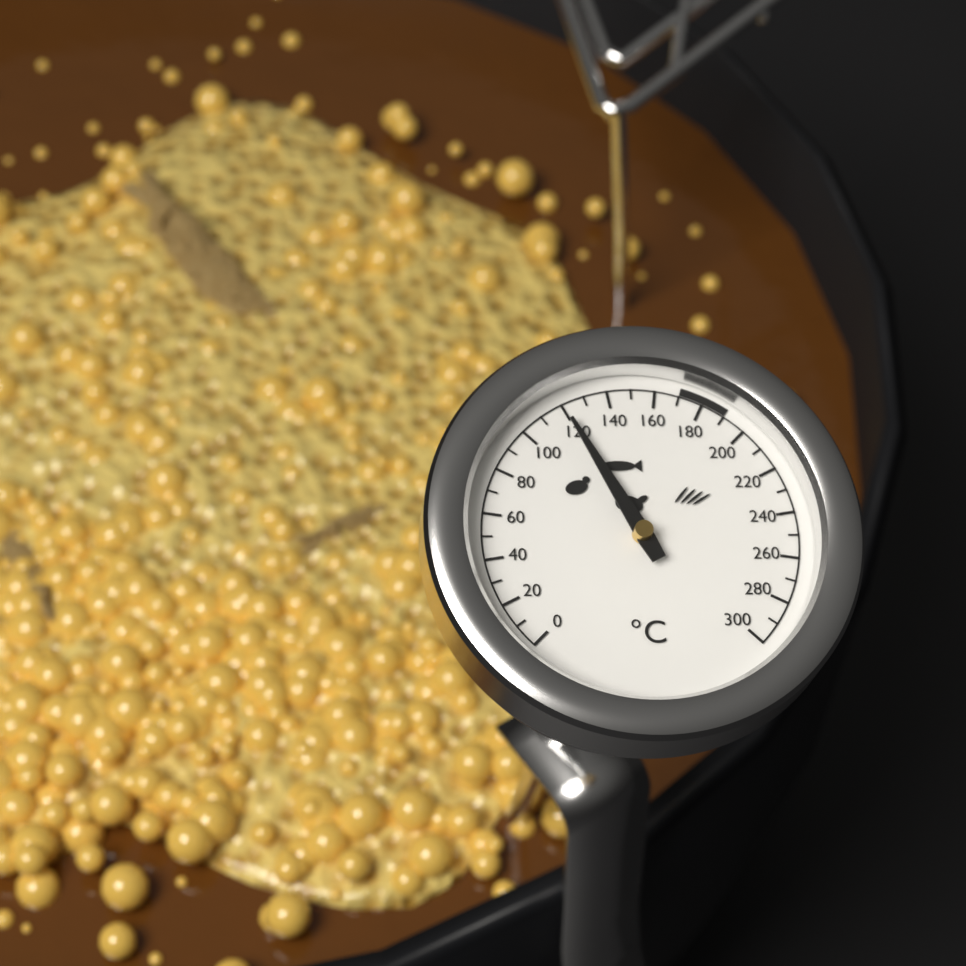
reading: 120 °C
